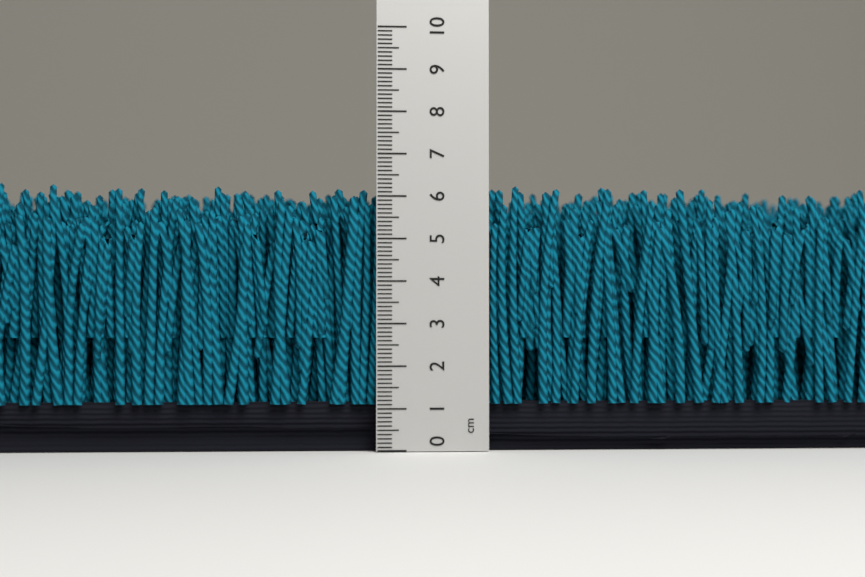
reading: 6.3 cm
